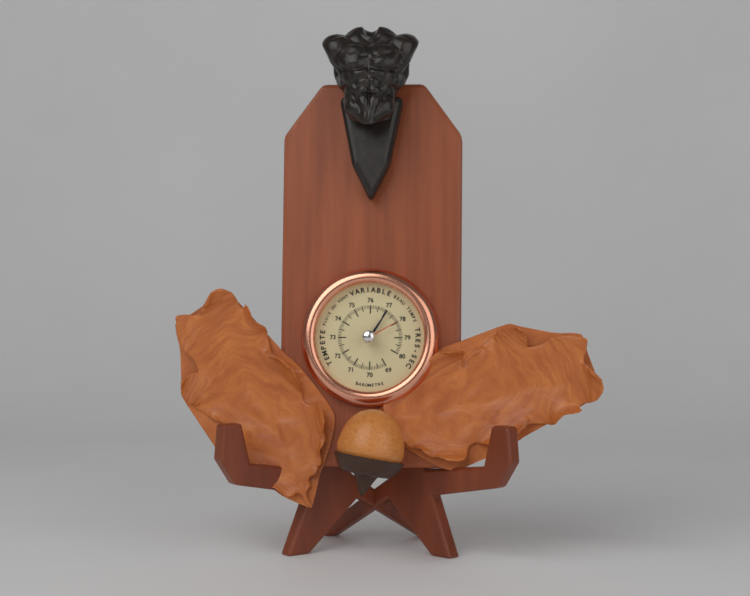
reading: 77.1 (no unit)
